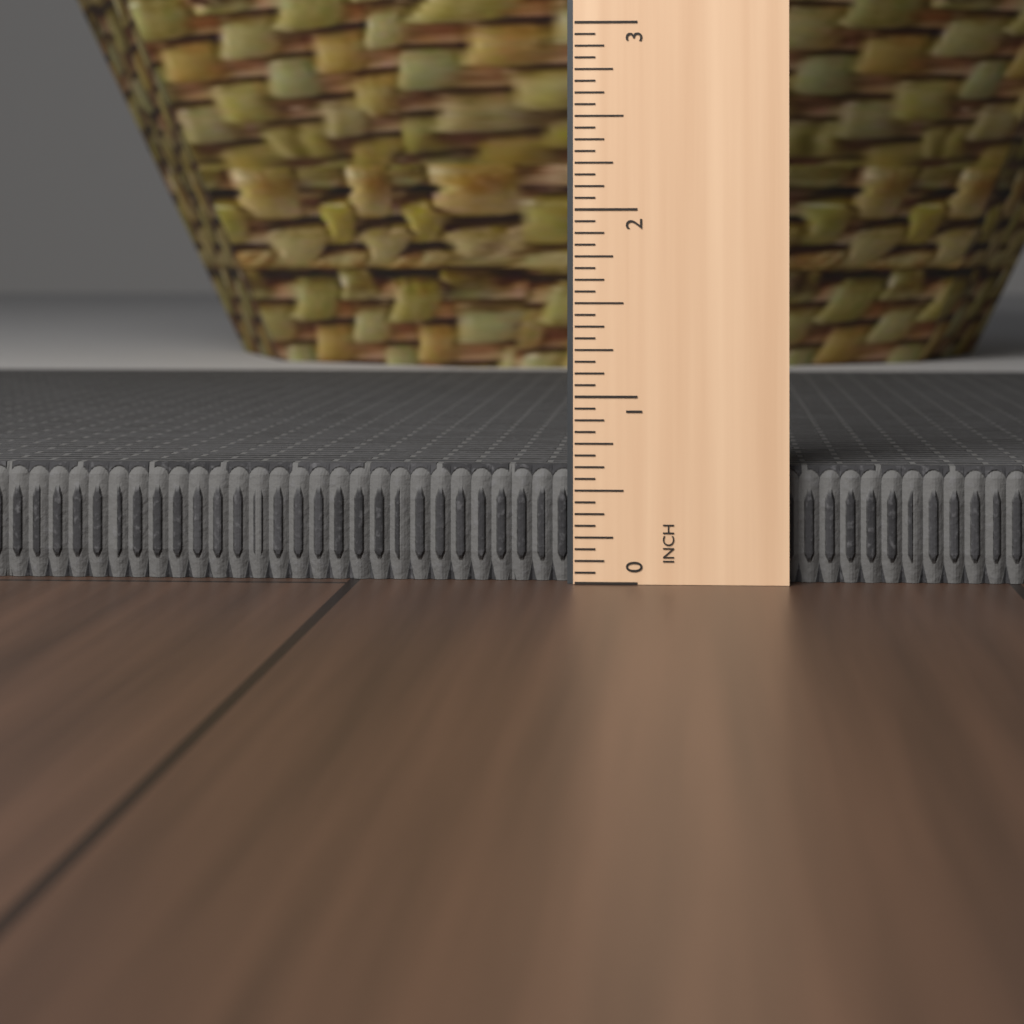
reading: 0.6250 in
